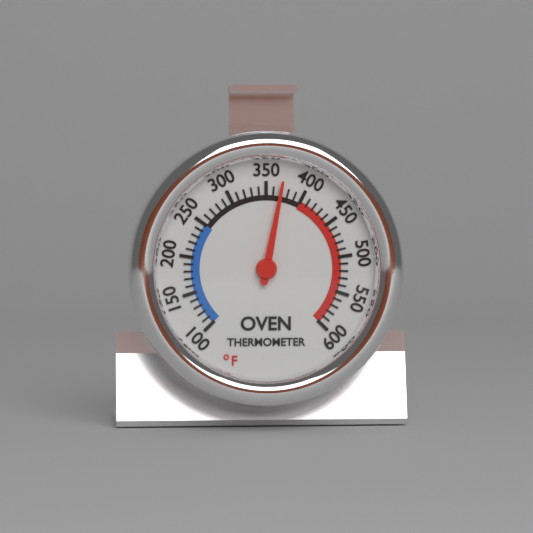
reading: 370 °F
